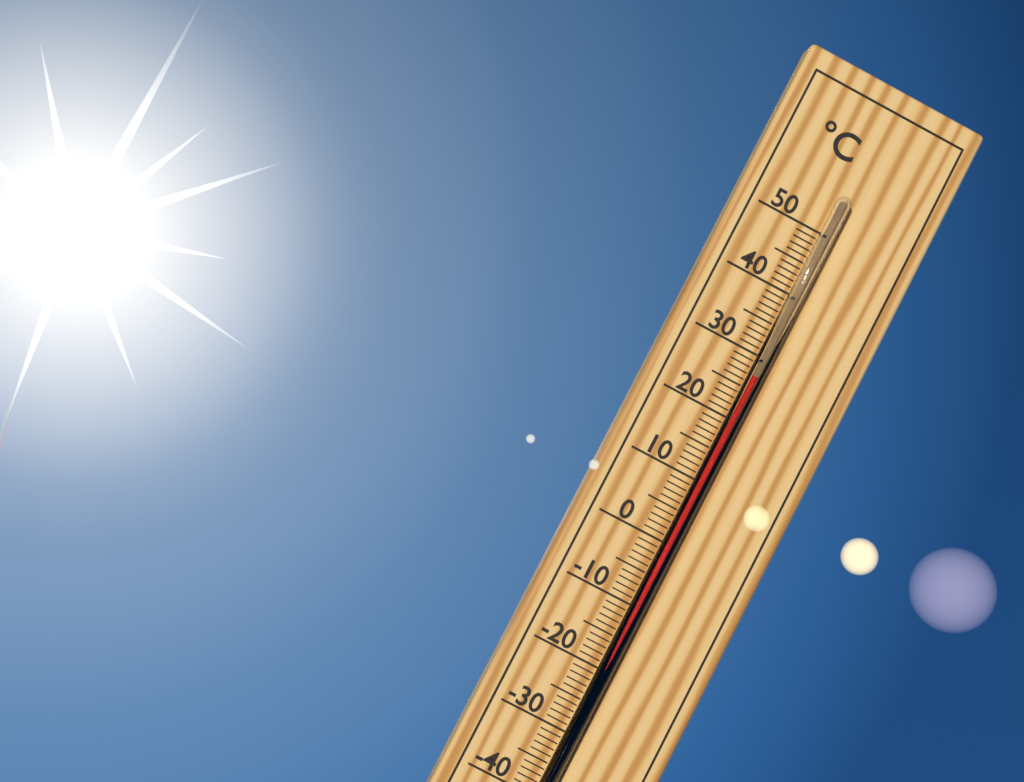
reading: 27 °C
